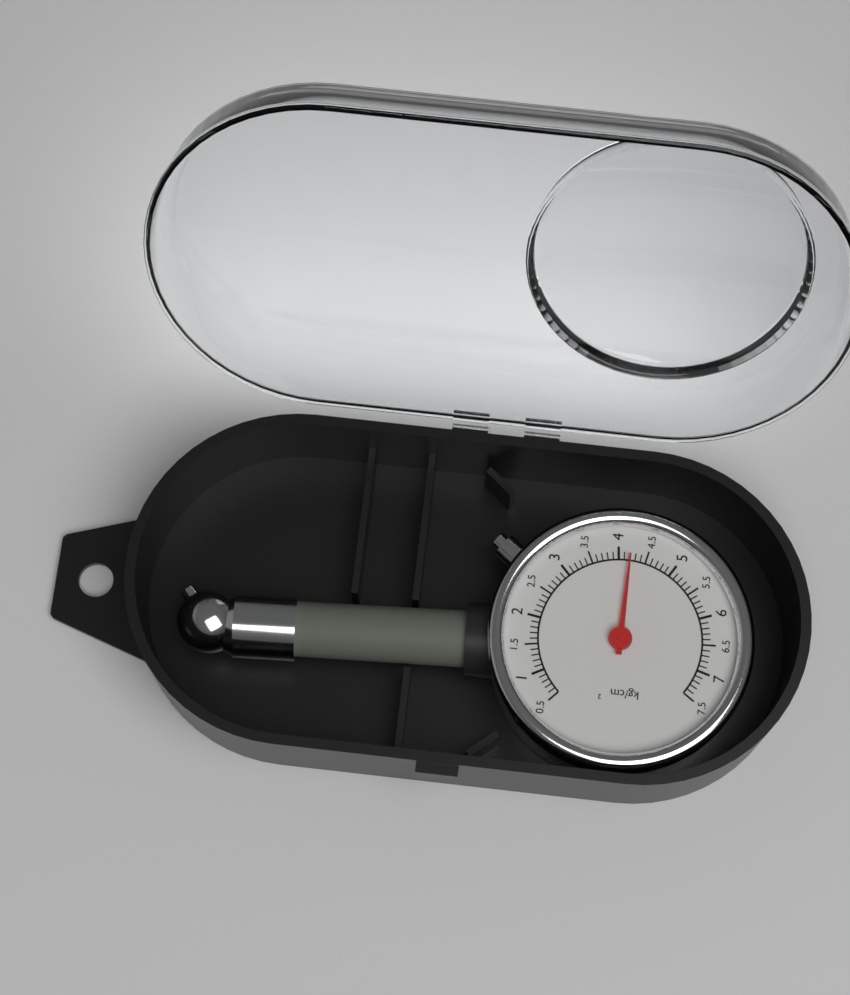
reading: 4.2 kg/cm²
